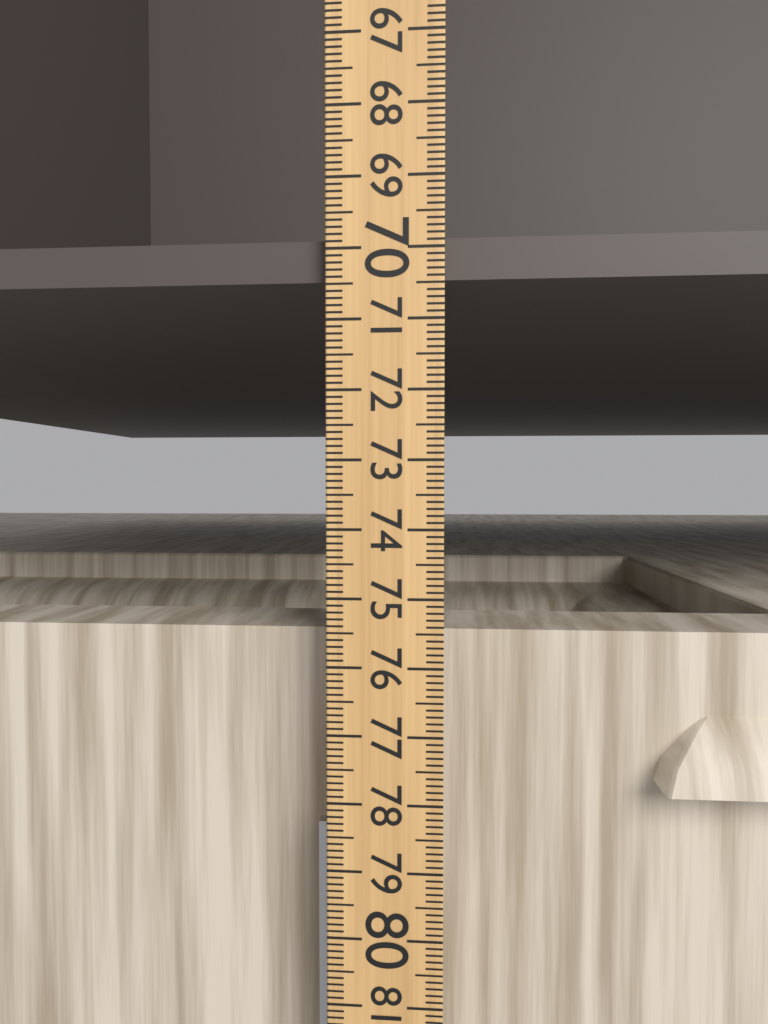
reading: 70.4 (no unit)
